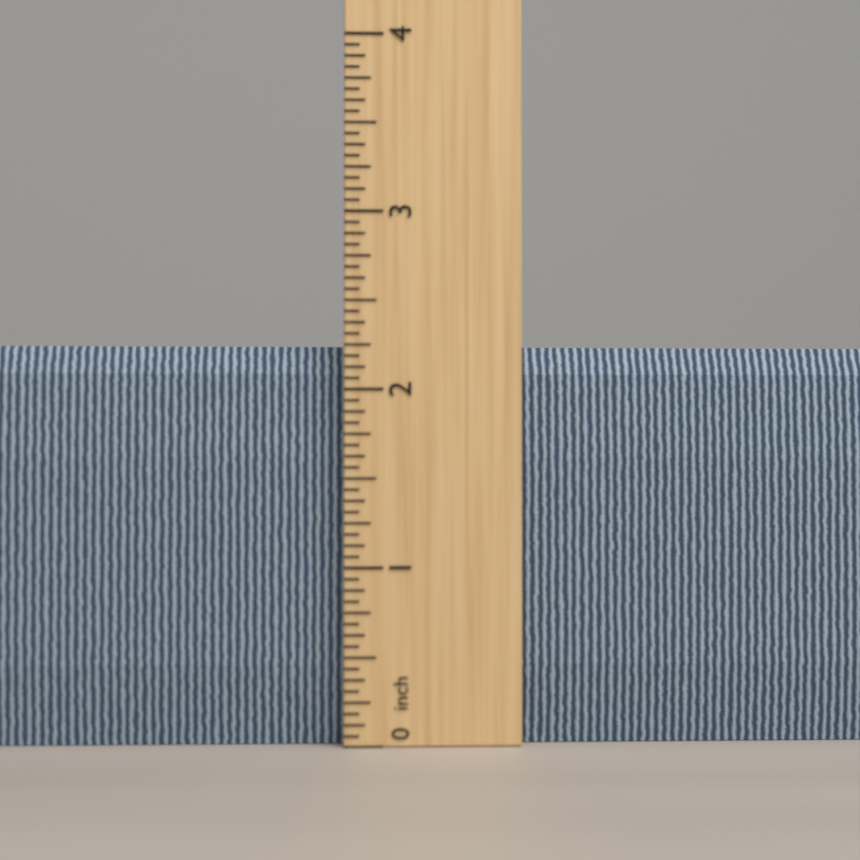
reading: 2.2500 inch
